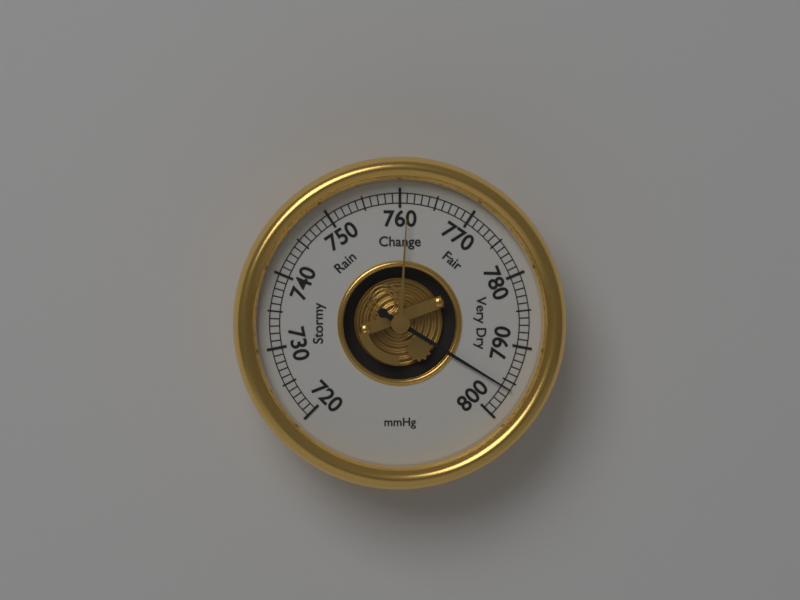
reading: 796 mmHg
